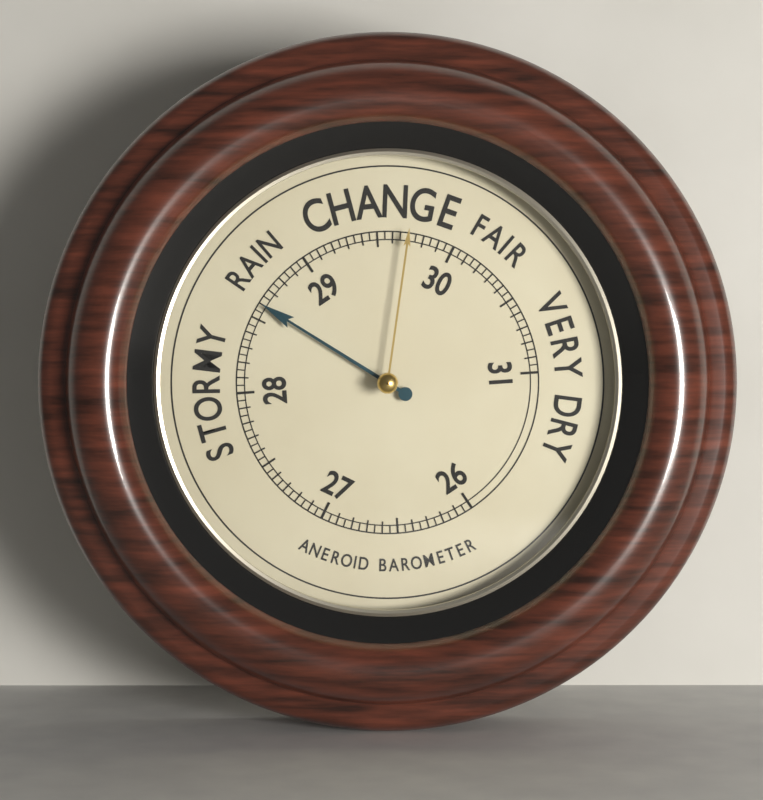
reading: 28.60 (no unit)
